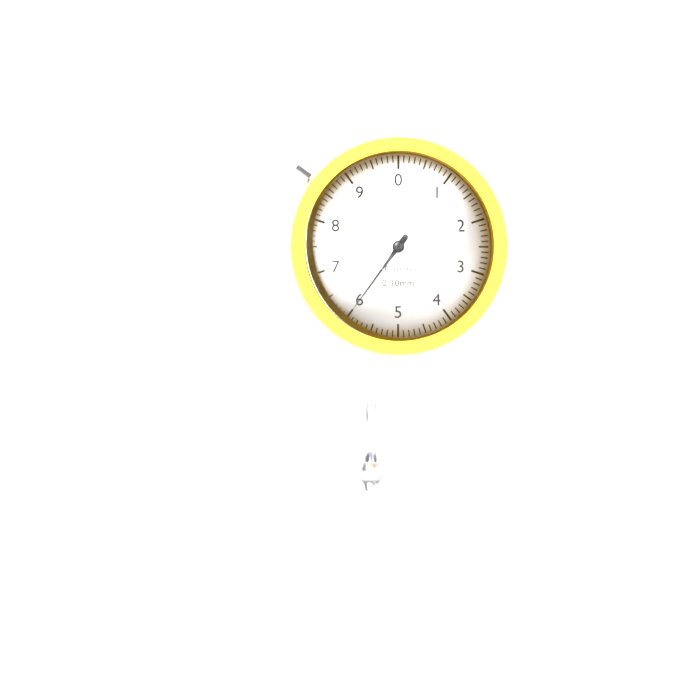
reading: 6.0 mm
